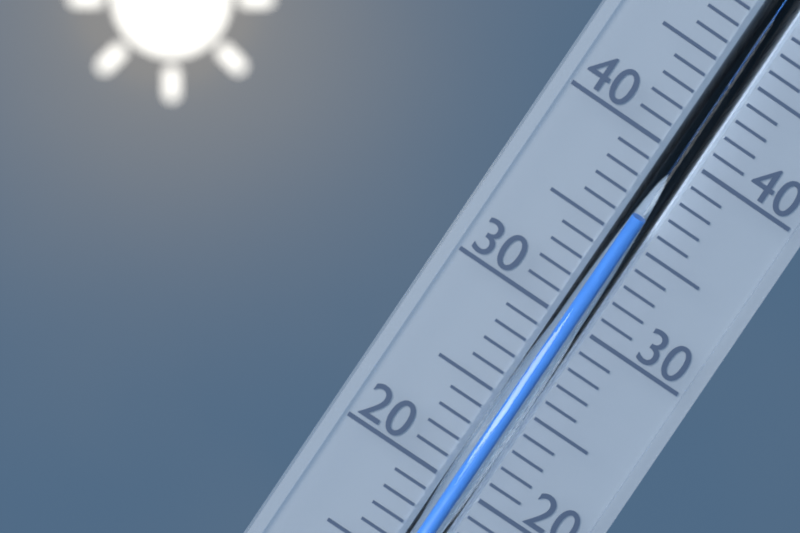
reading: 36 °C
